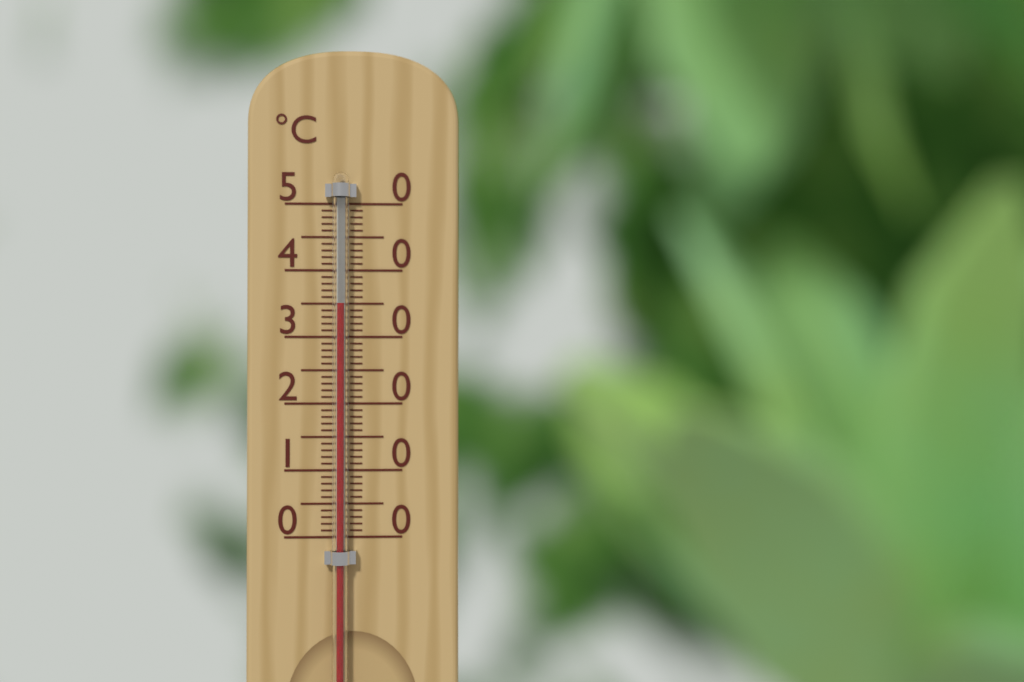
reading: 35 °C
